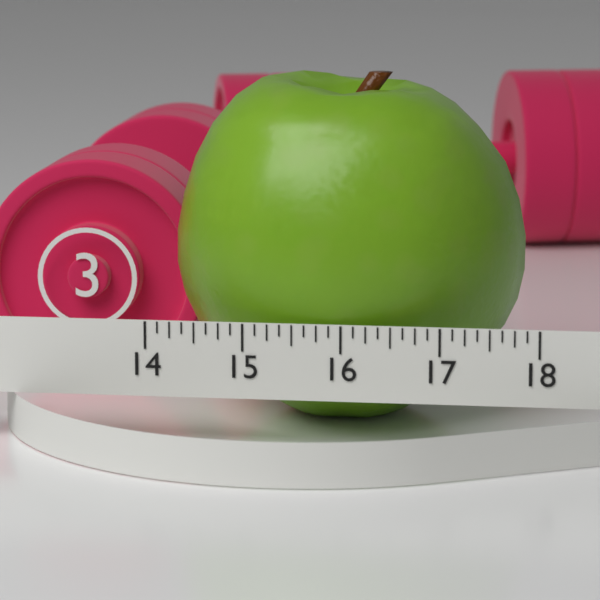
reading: 17.750 (no unit)
